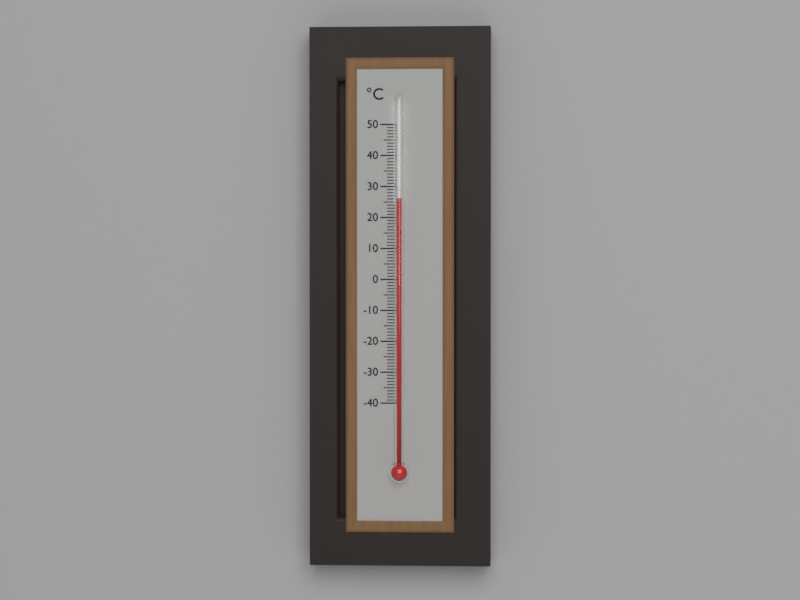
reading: 26 °C
